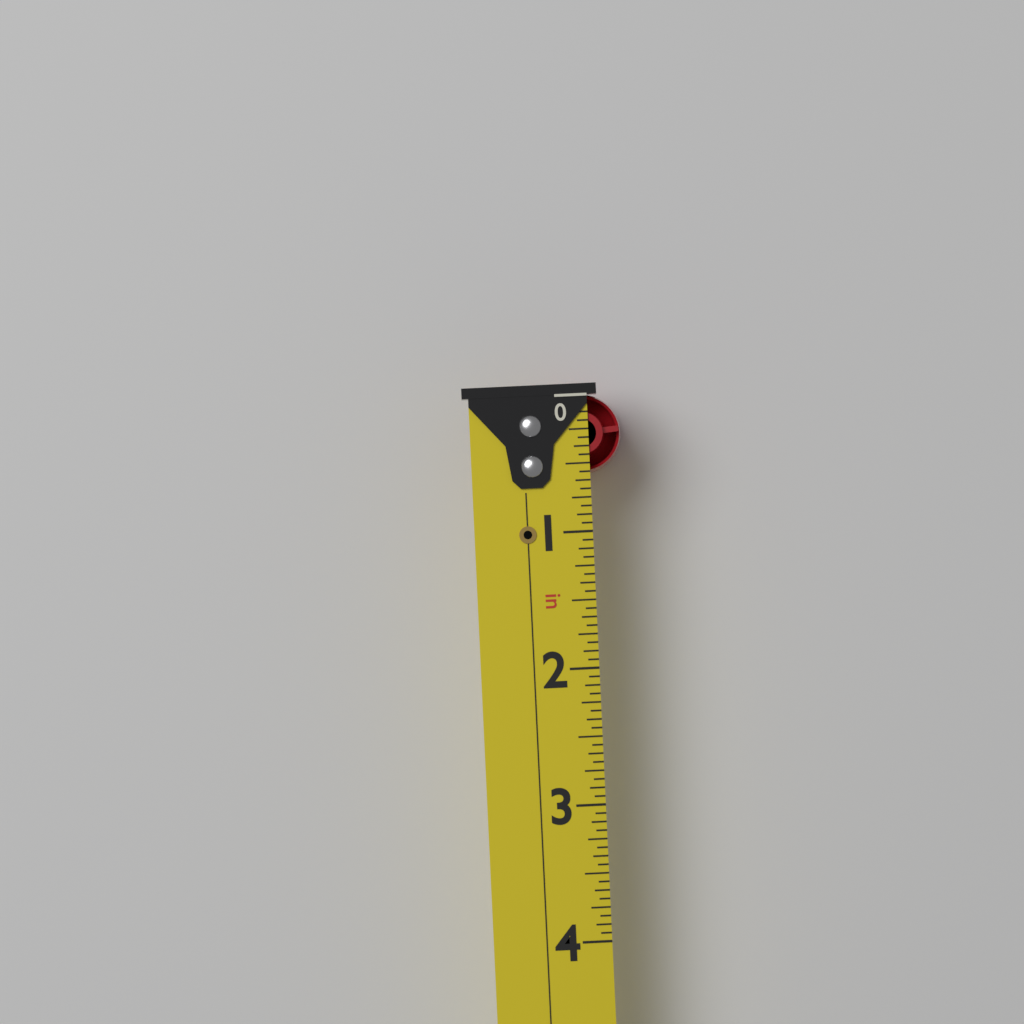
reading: 0.5625 in
